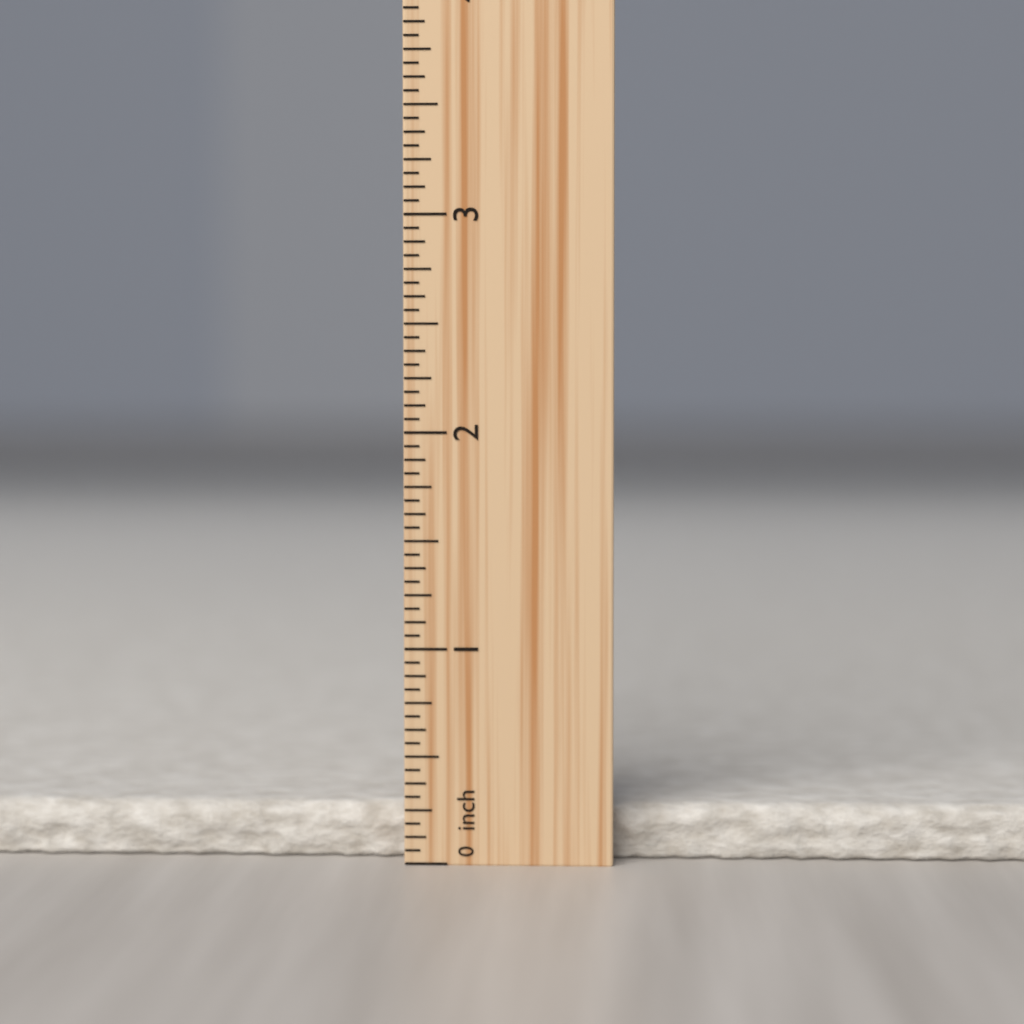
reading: 0.2500 inch
